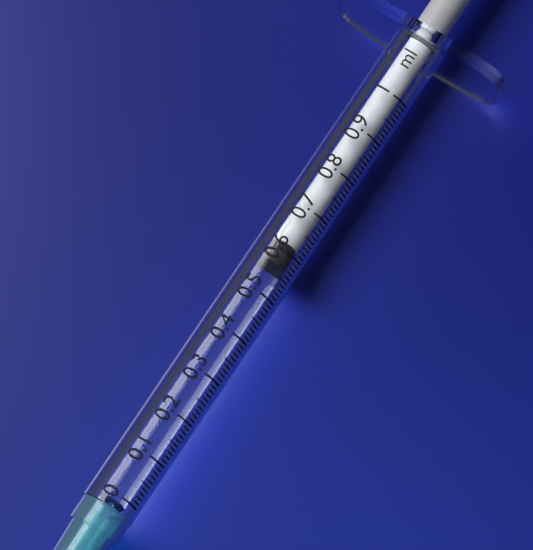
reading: 0.57 ml
